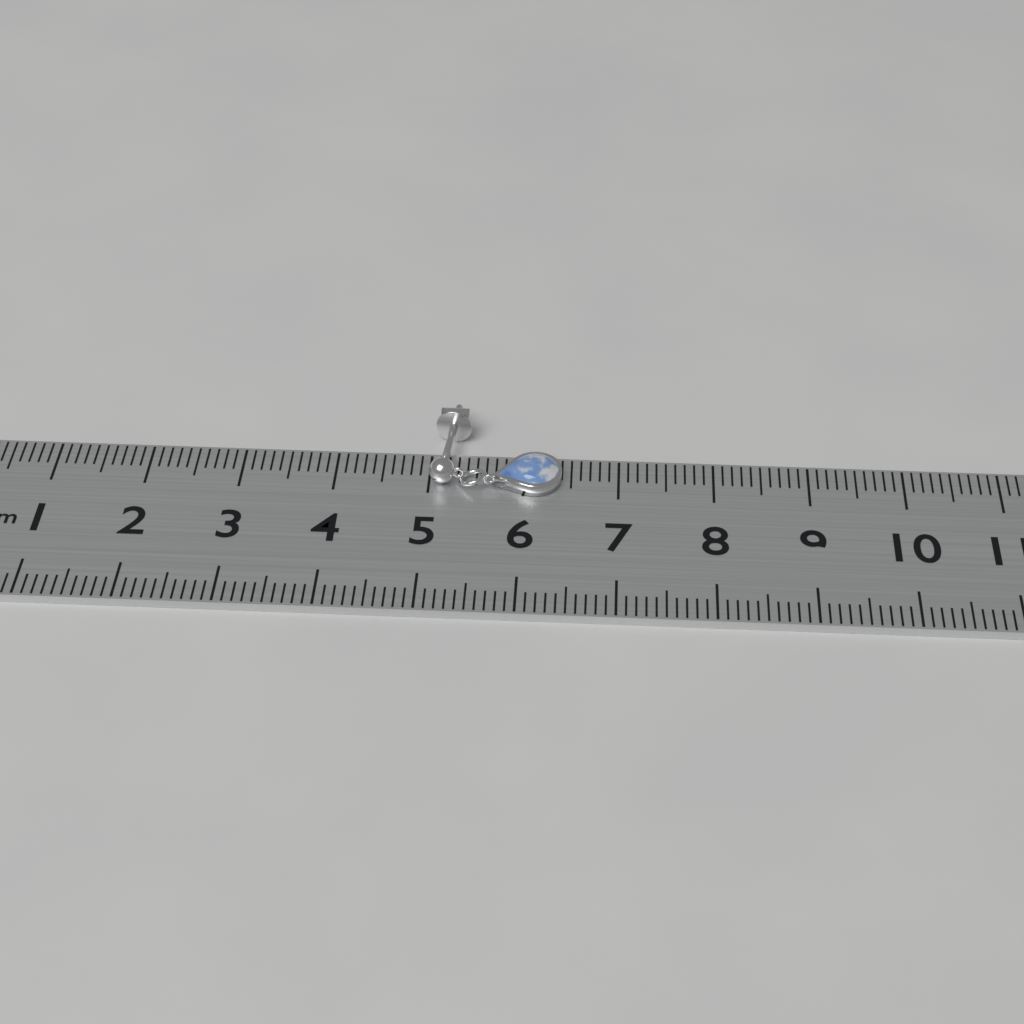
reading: 6.4 cm
